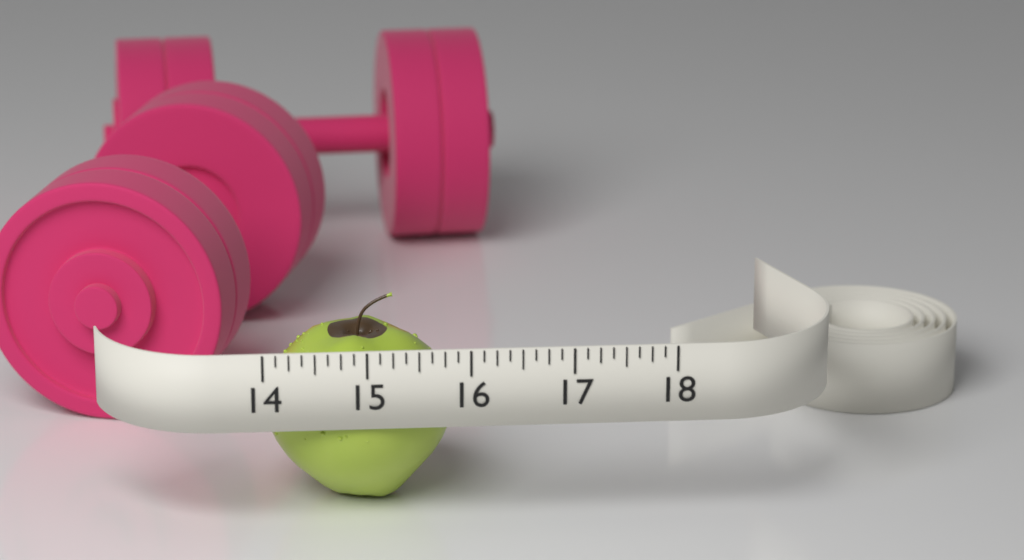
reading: 15.875 (no unit)
